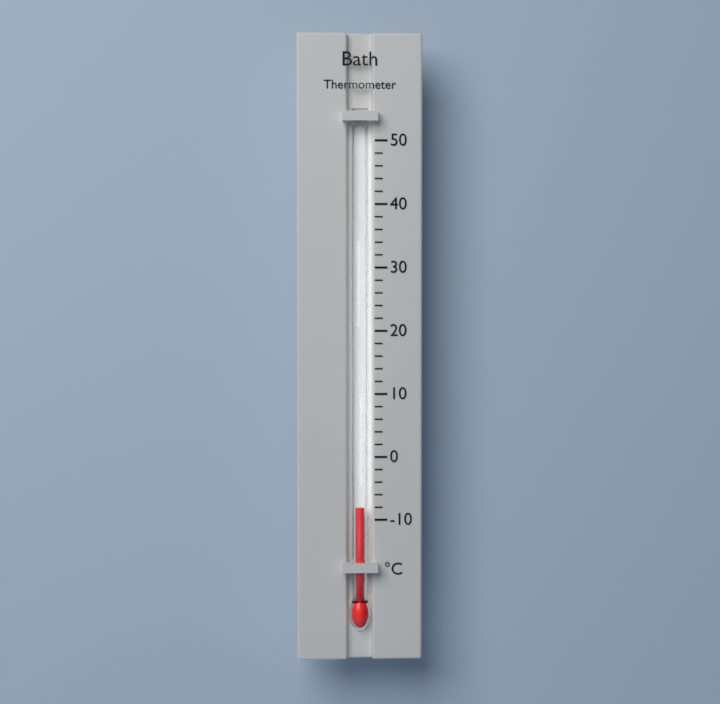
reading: -8 °C
